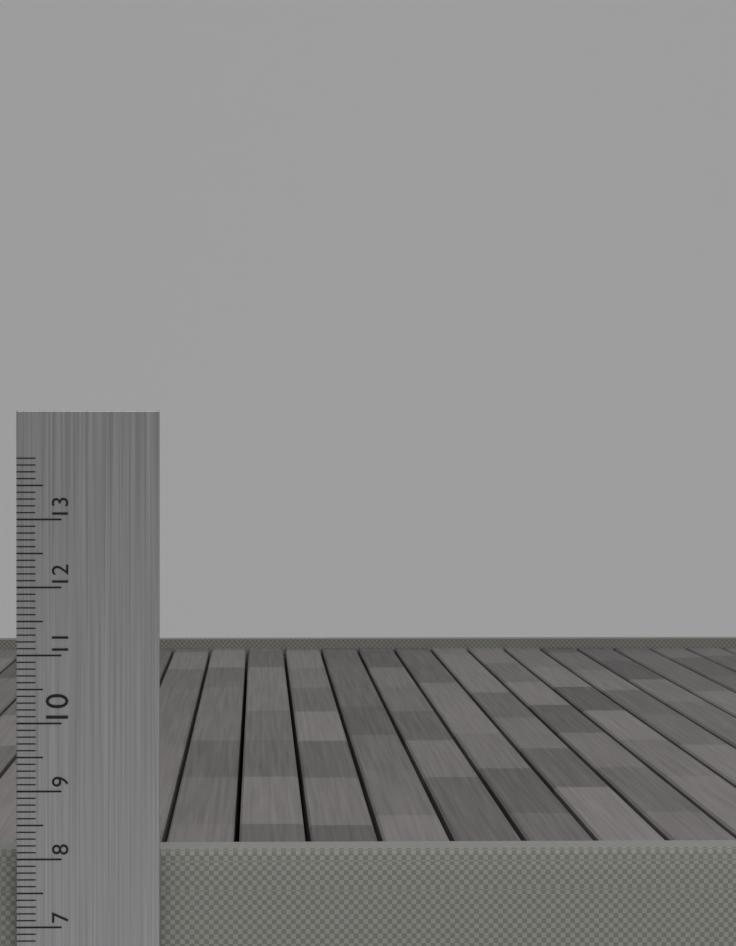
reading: 8.1 cm
